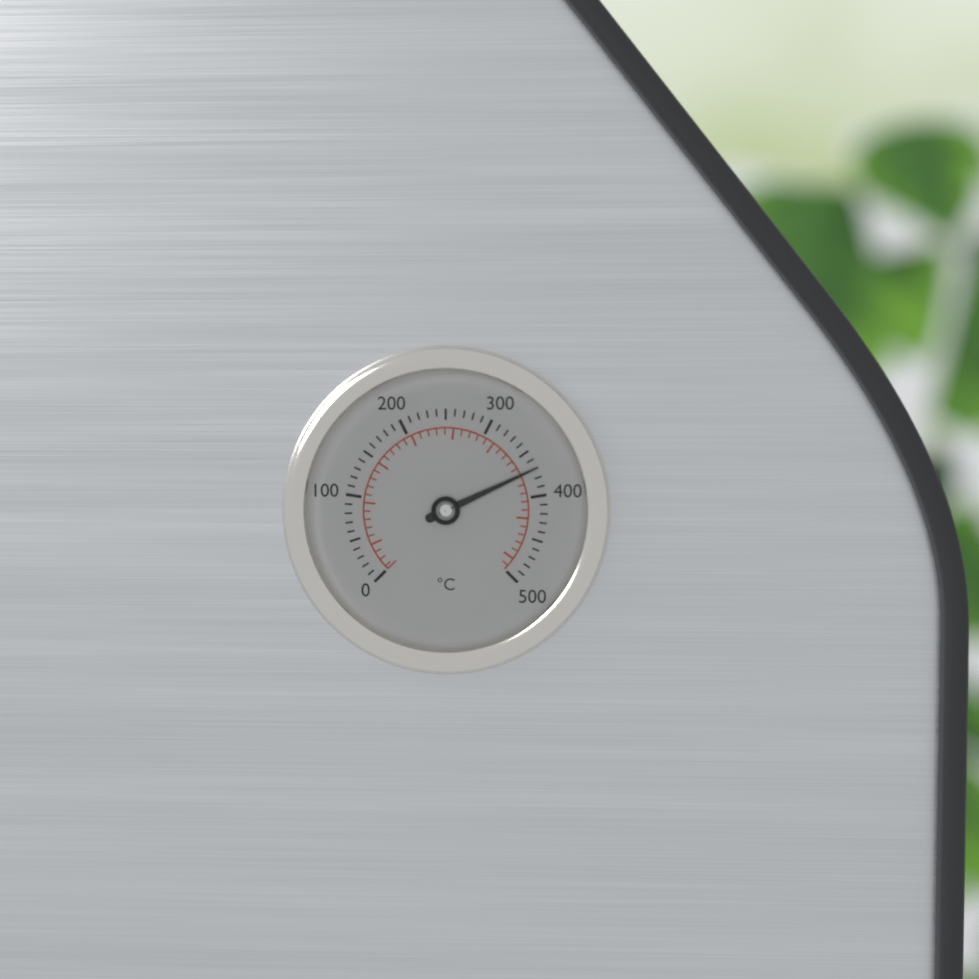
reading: 370 °C
